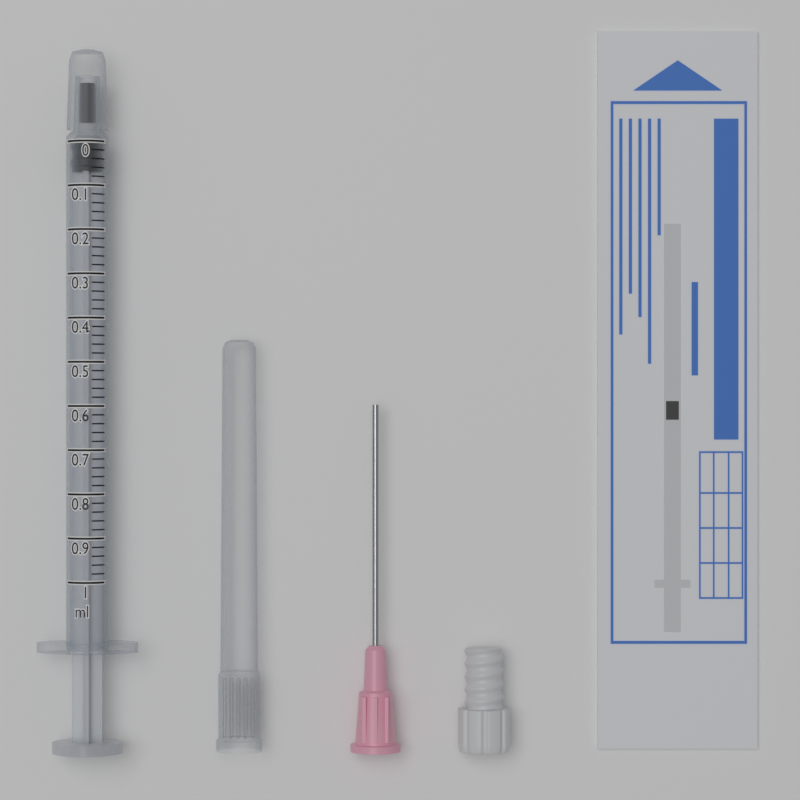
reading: 0.00 ml
